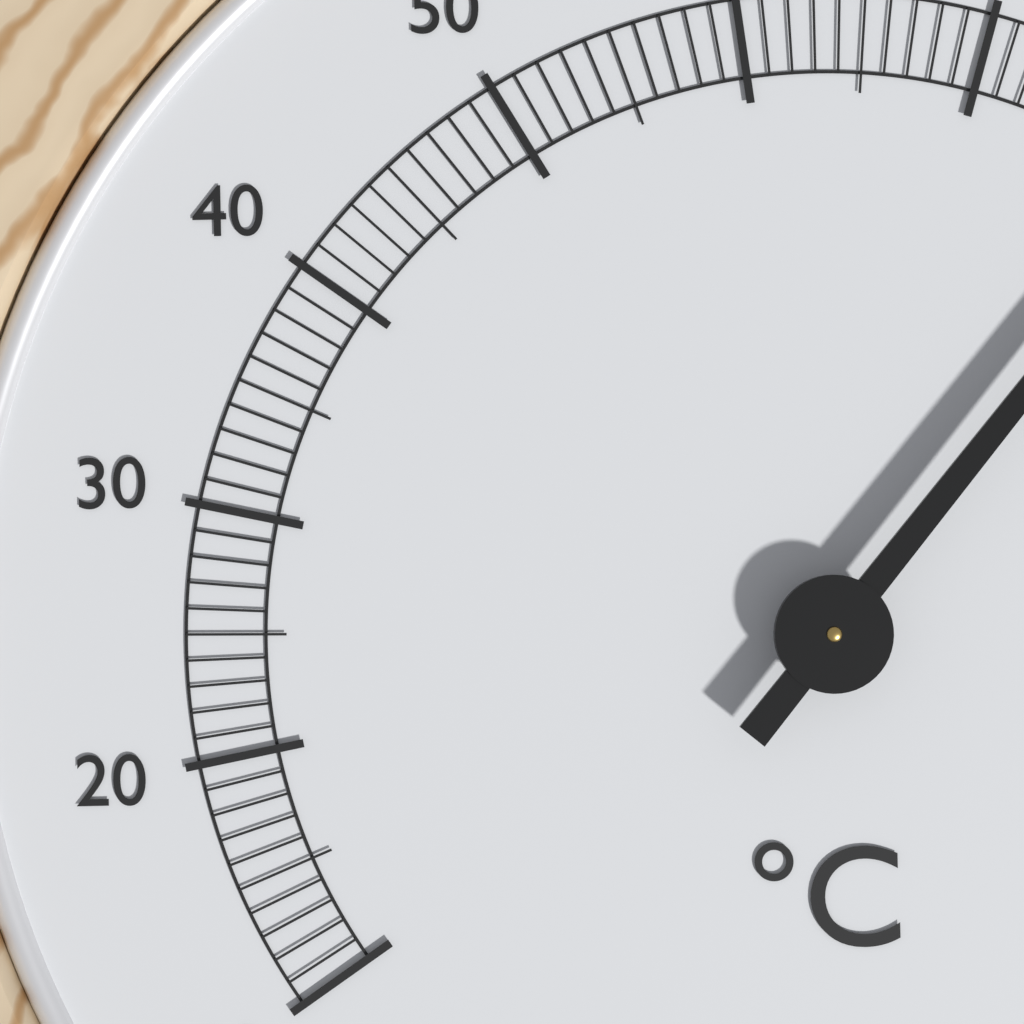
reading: 80 °C
